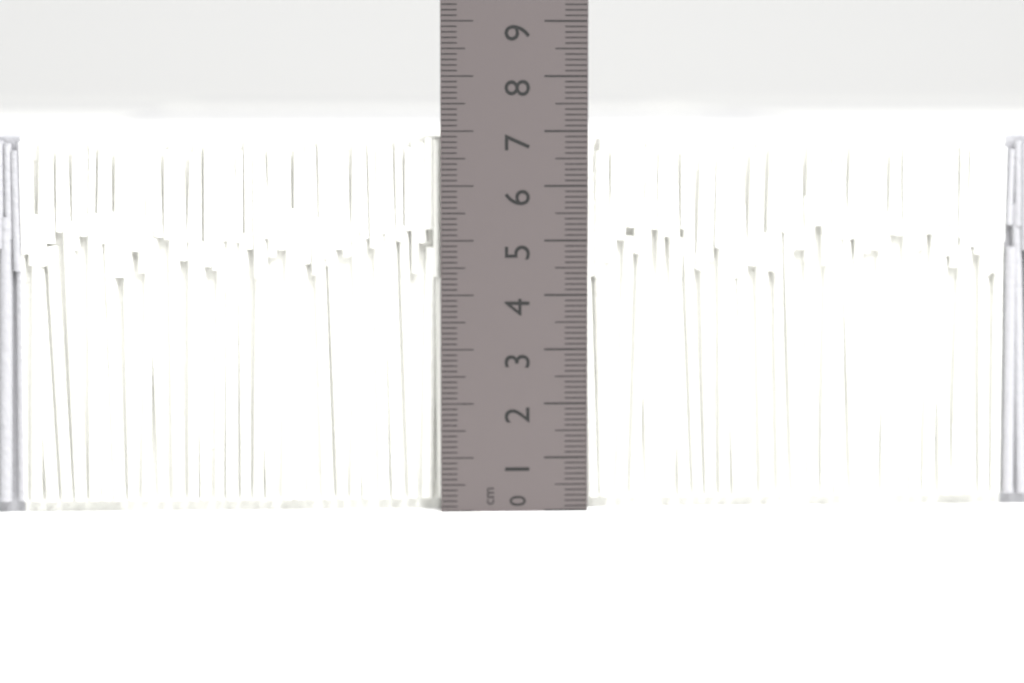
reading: 6.9 cm
